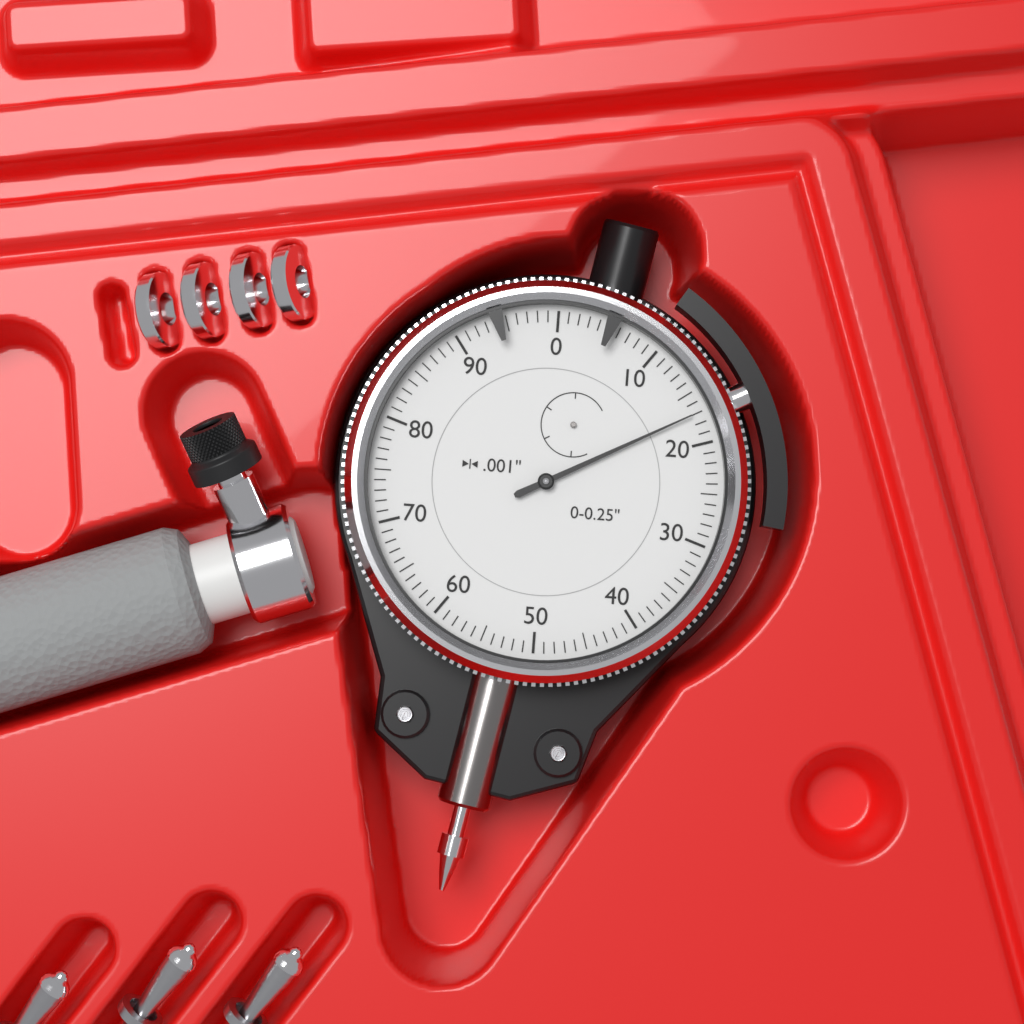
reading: 0.017 in
